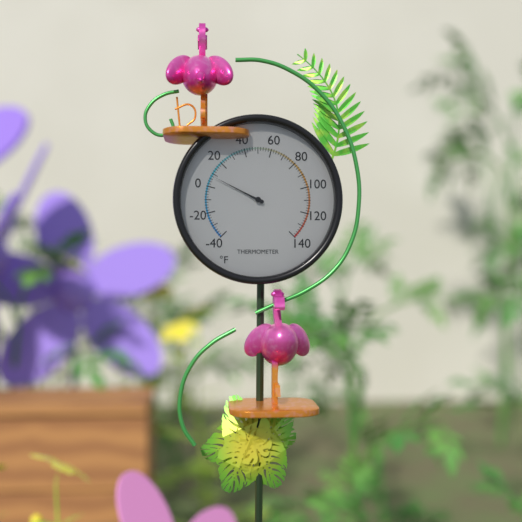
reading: 8 °F
